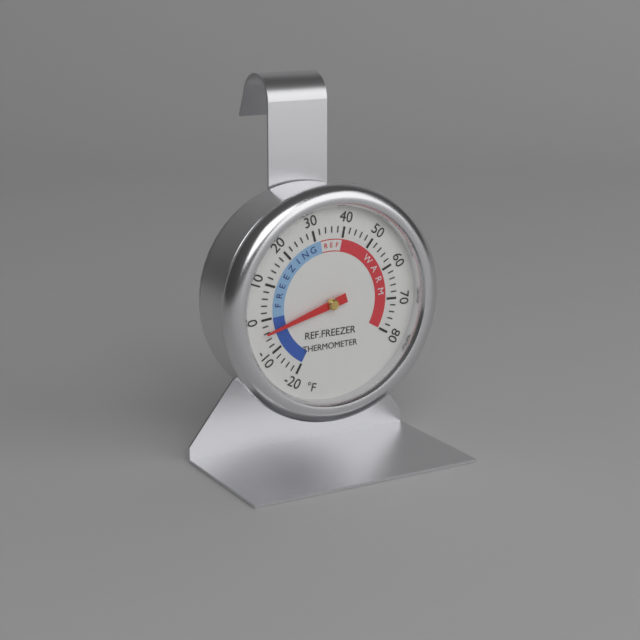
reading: -4 °F
